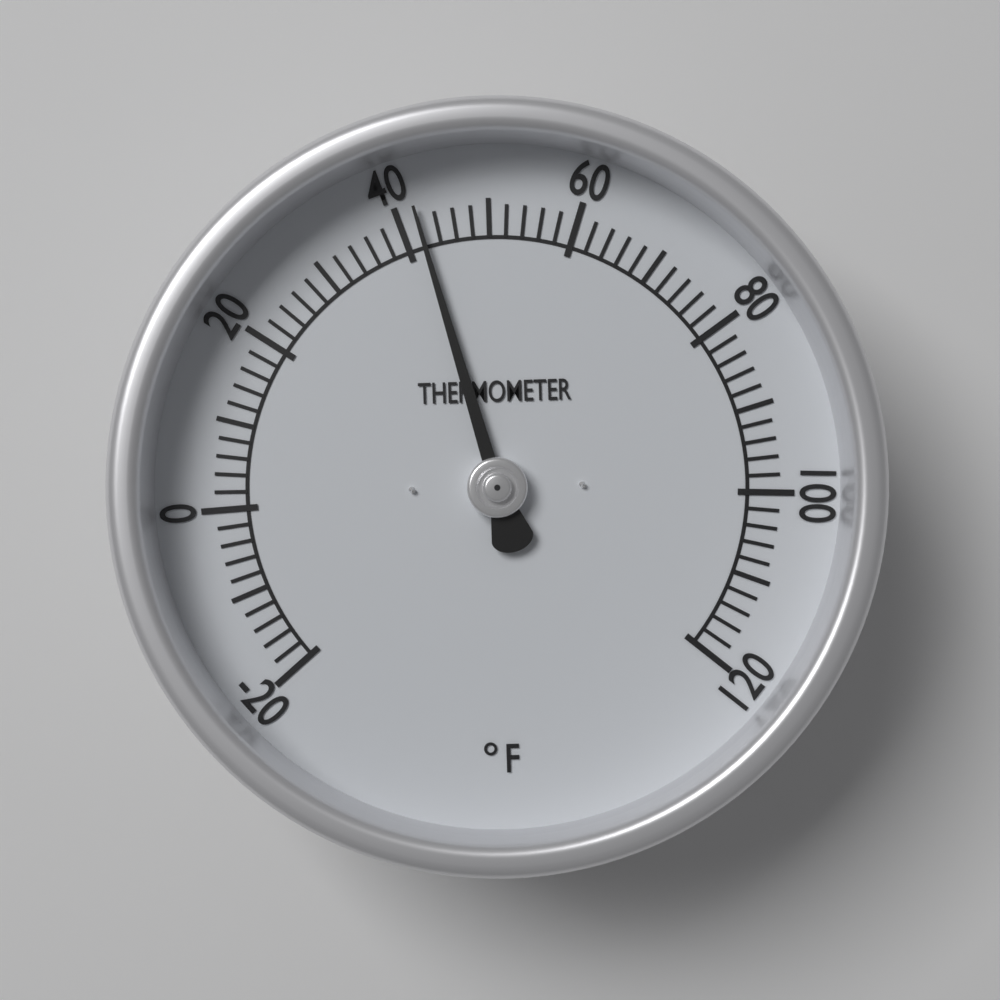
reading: 42 °F
